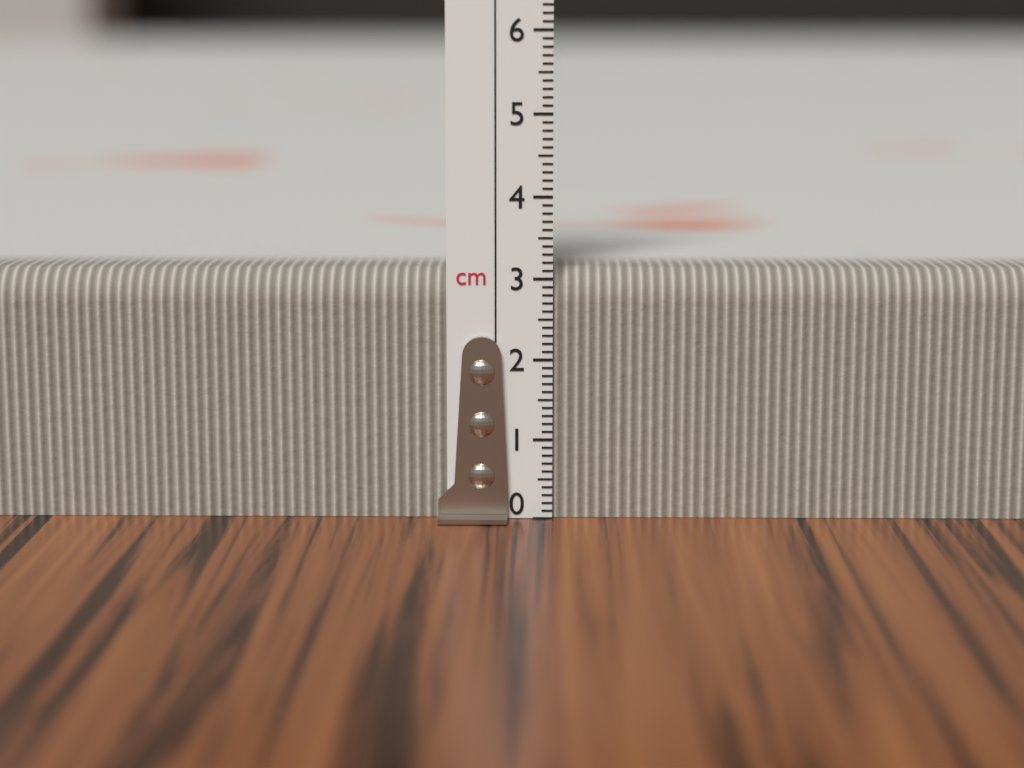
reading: 3.1 cm
